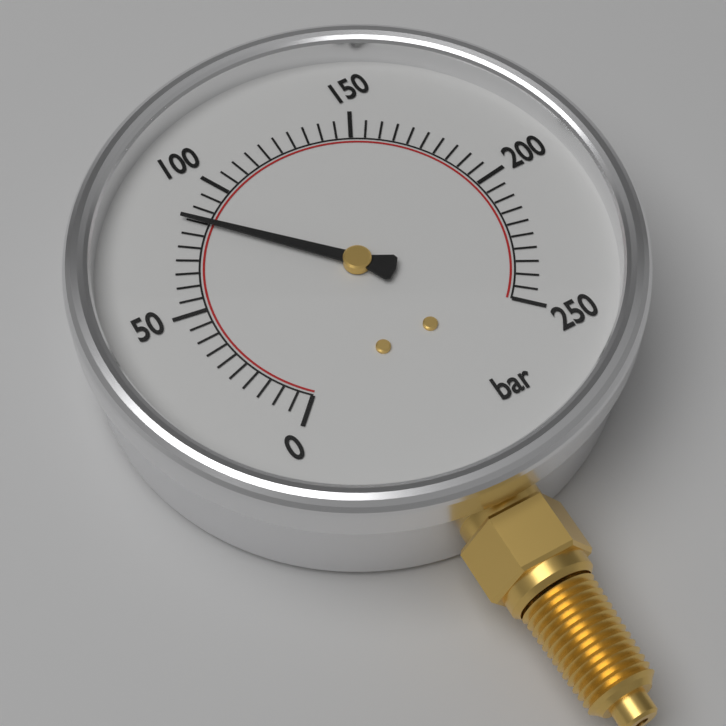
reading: 85 bar
